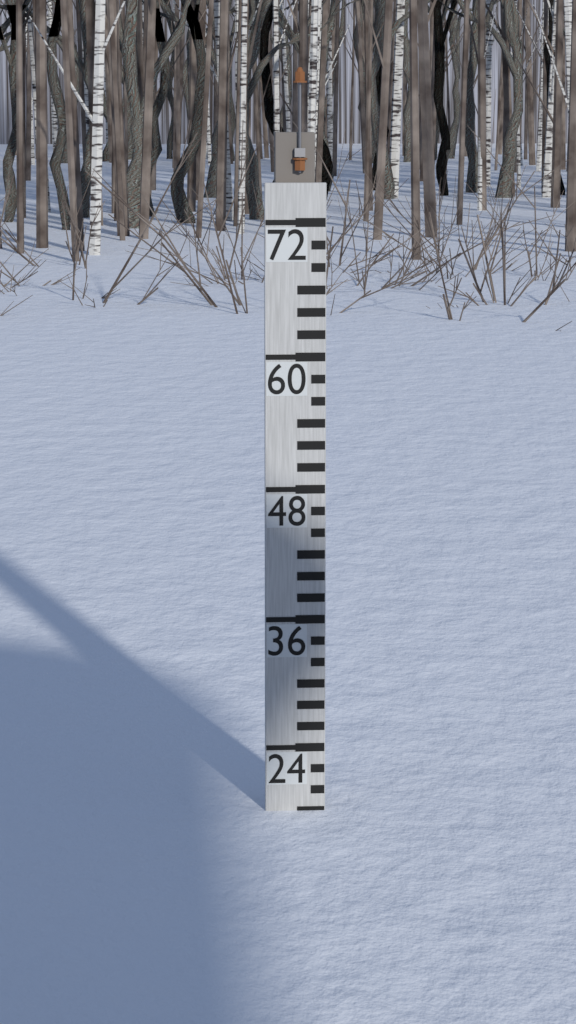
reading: 18 (no unit)
